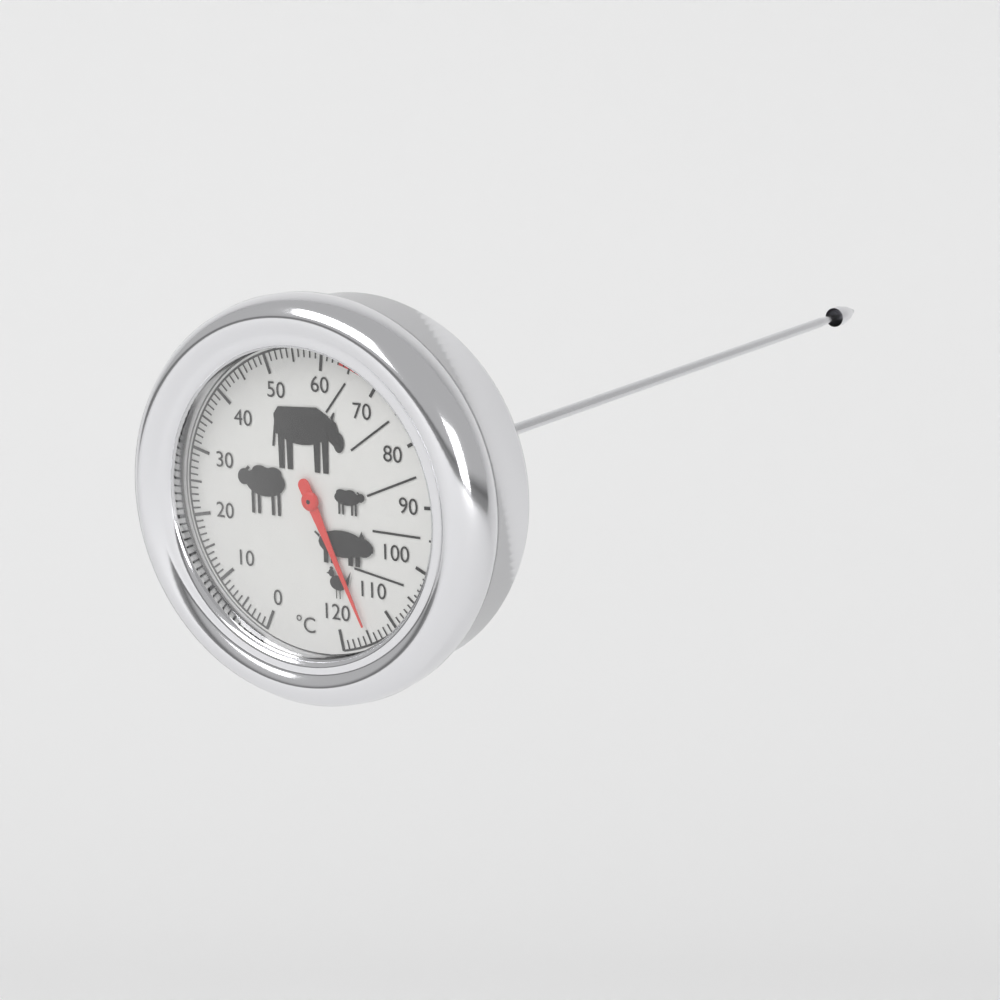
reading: 115 °C
